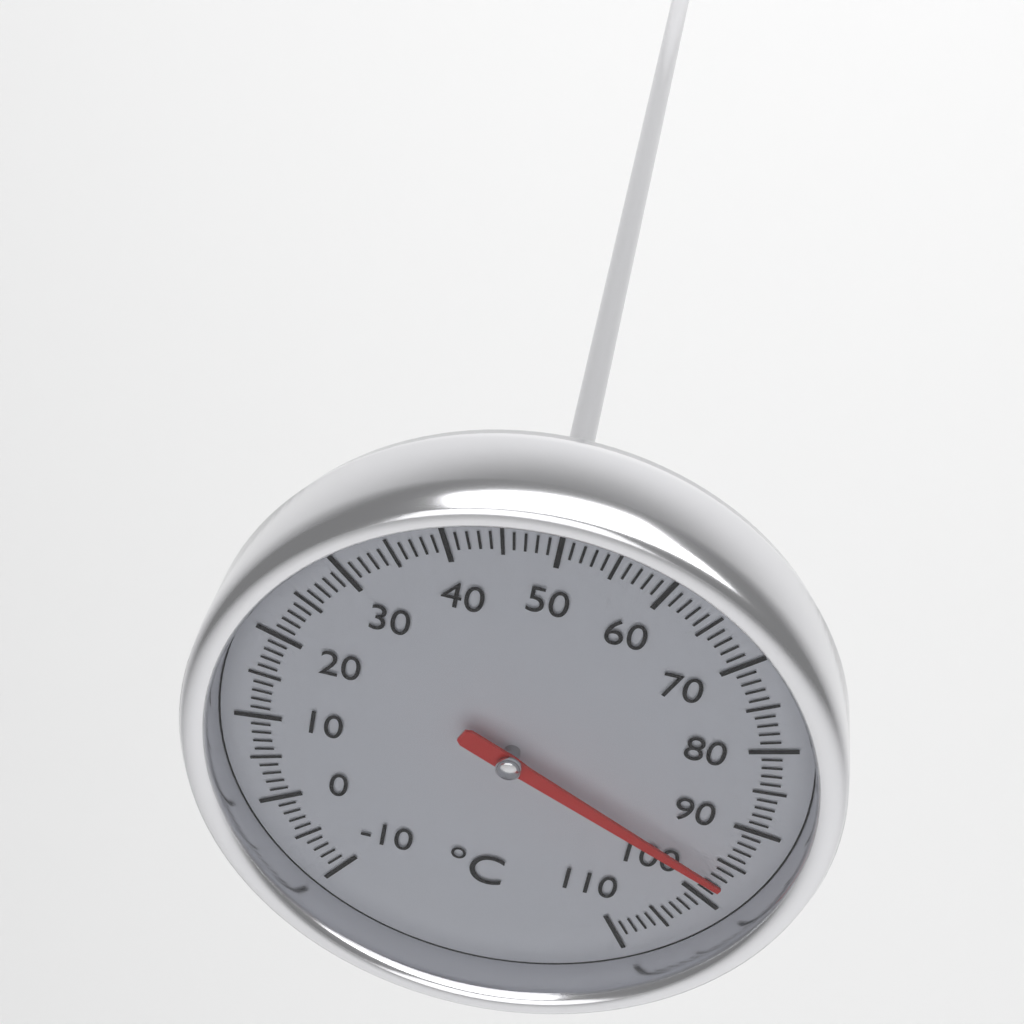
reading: 97 °C
